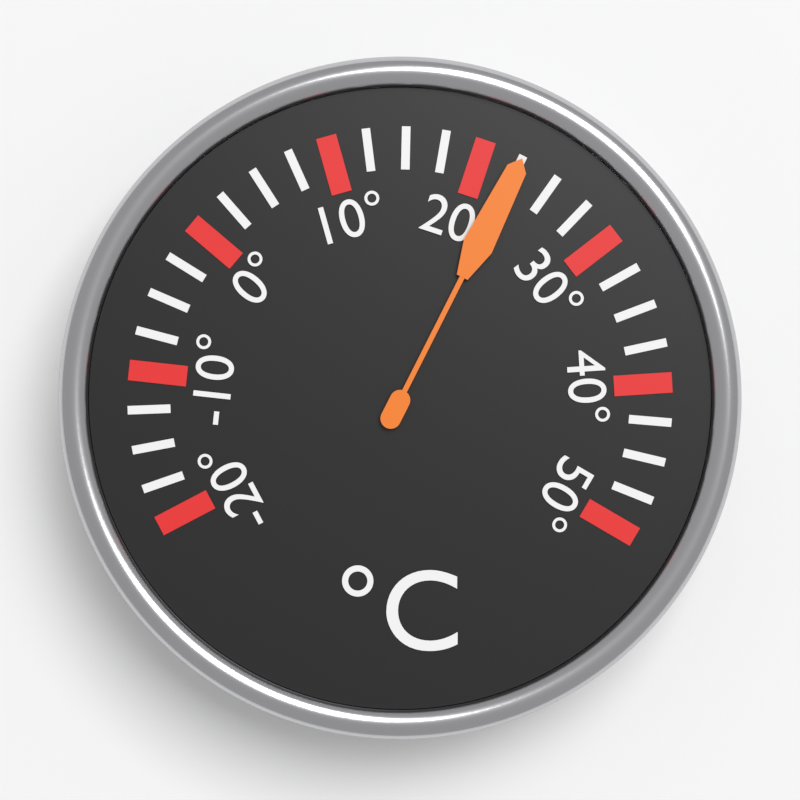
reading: 22.5 °C
